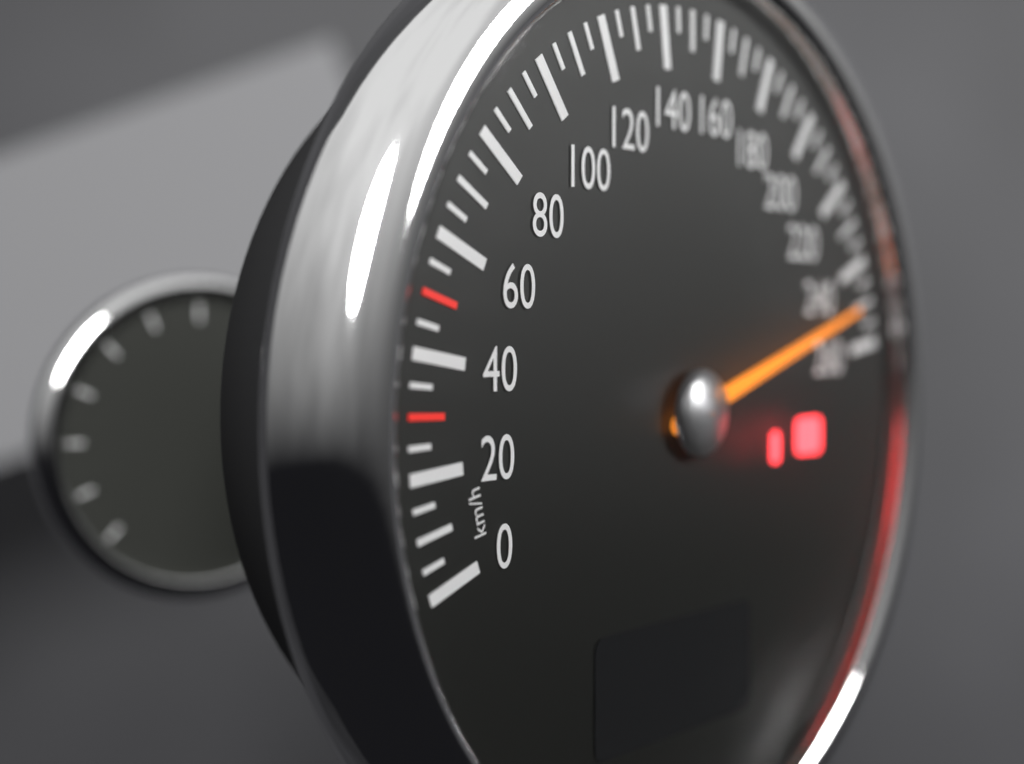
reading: 250 km/h
